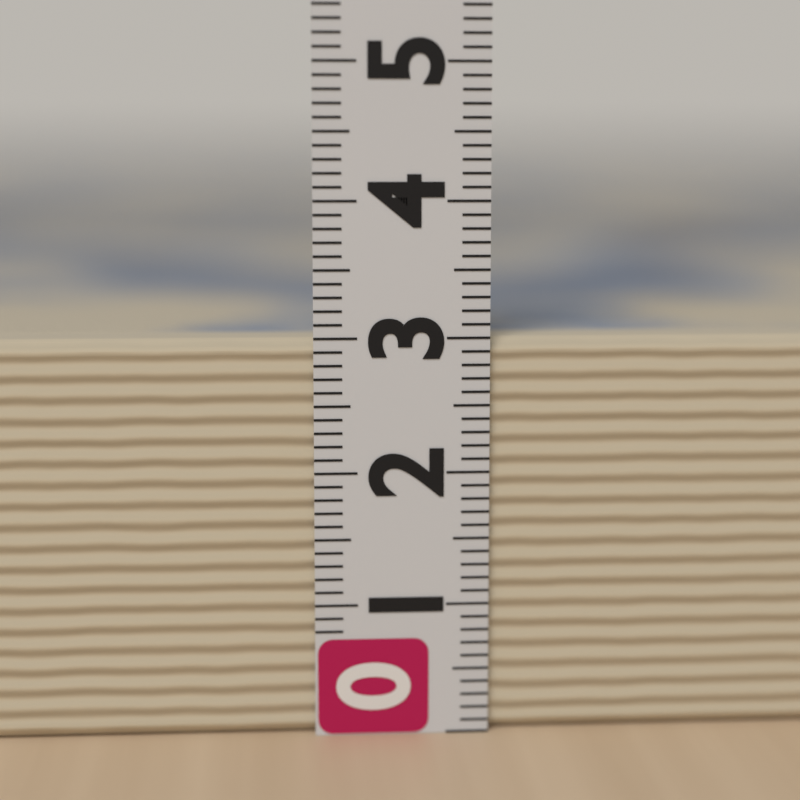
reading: 3.0 (no unit)
